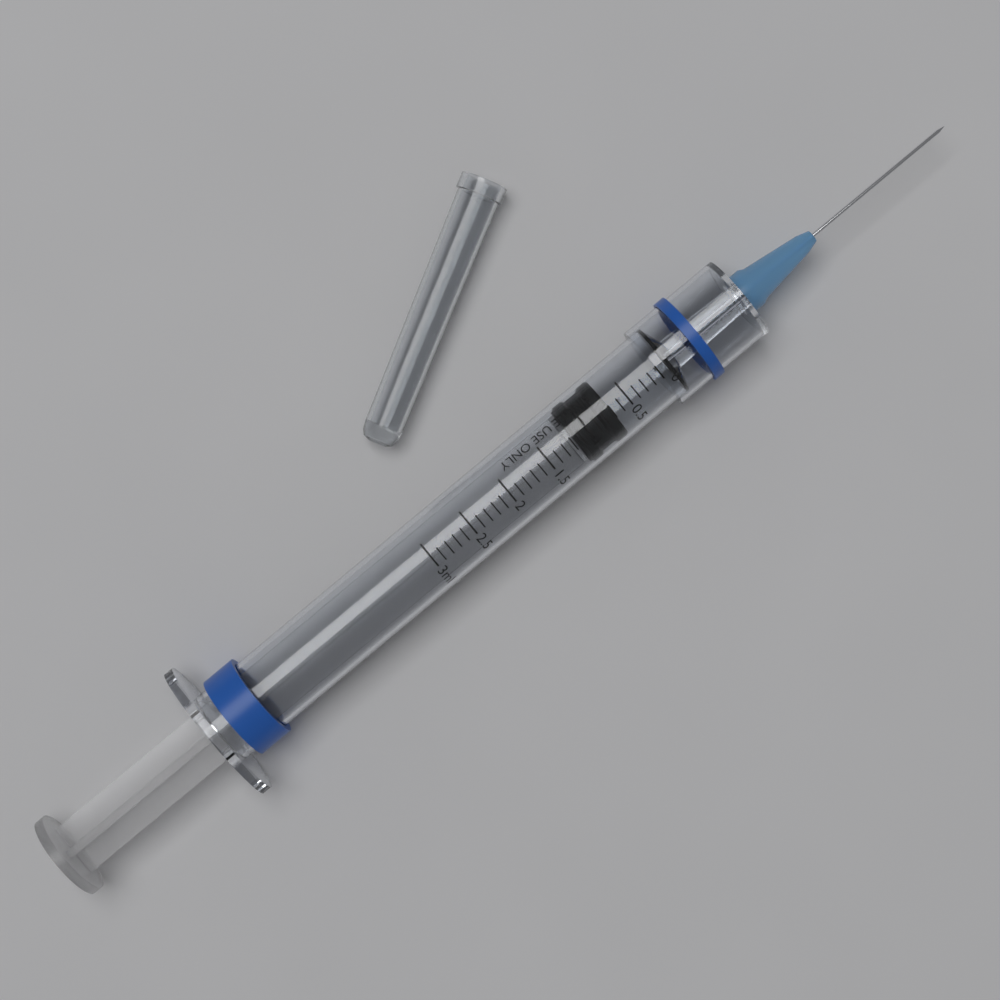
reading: 0.7 ml
